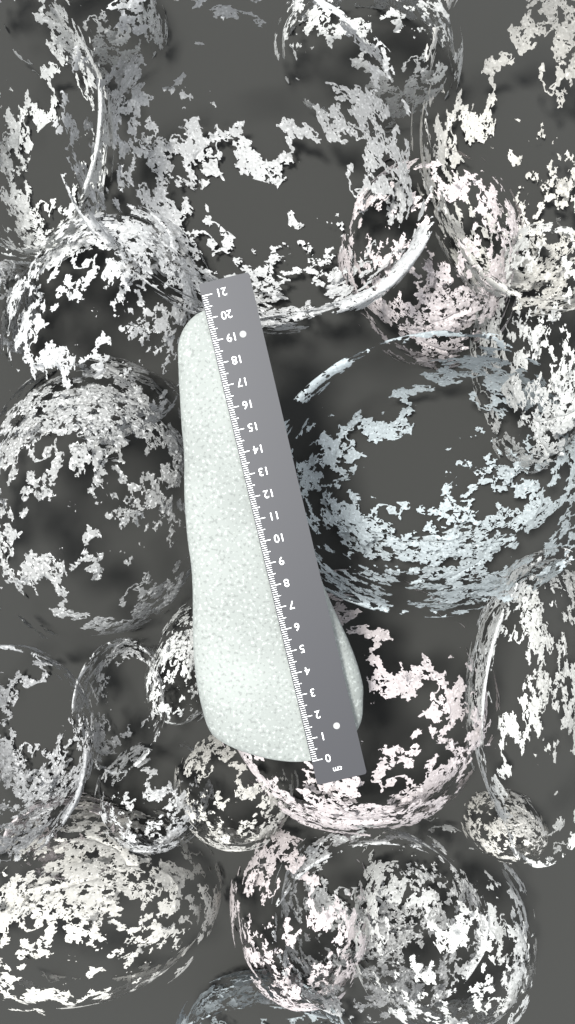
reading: 20.4 cm
